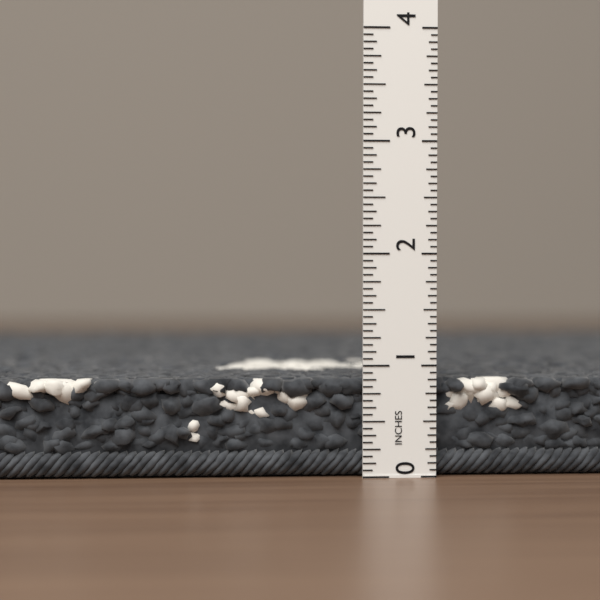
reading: 0.8750 in
